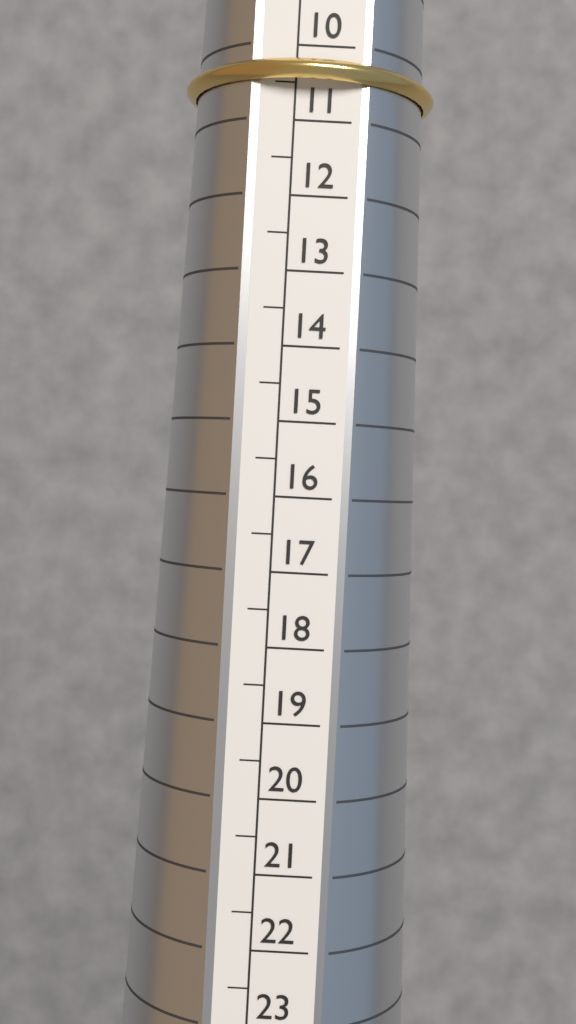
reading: 10.5 (no unit)
